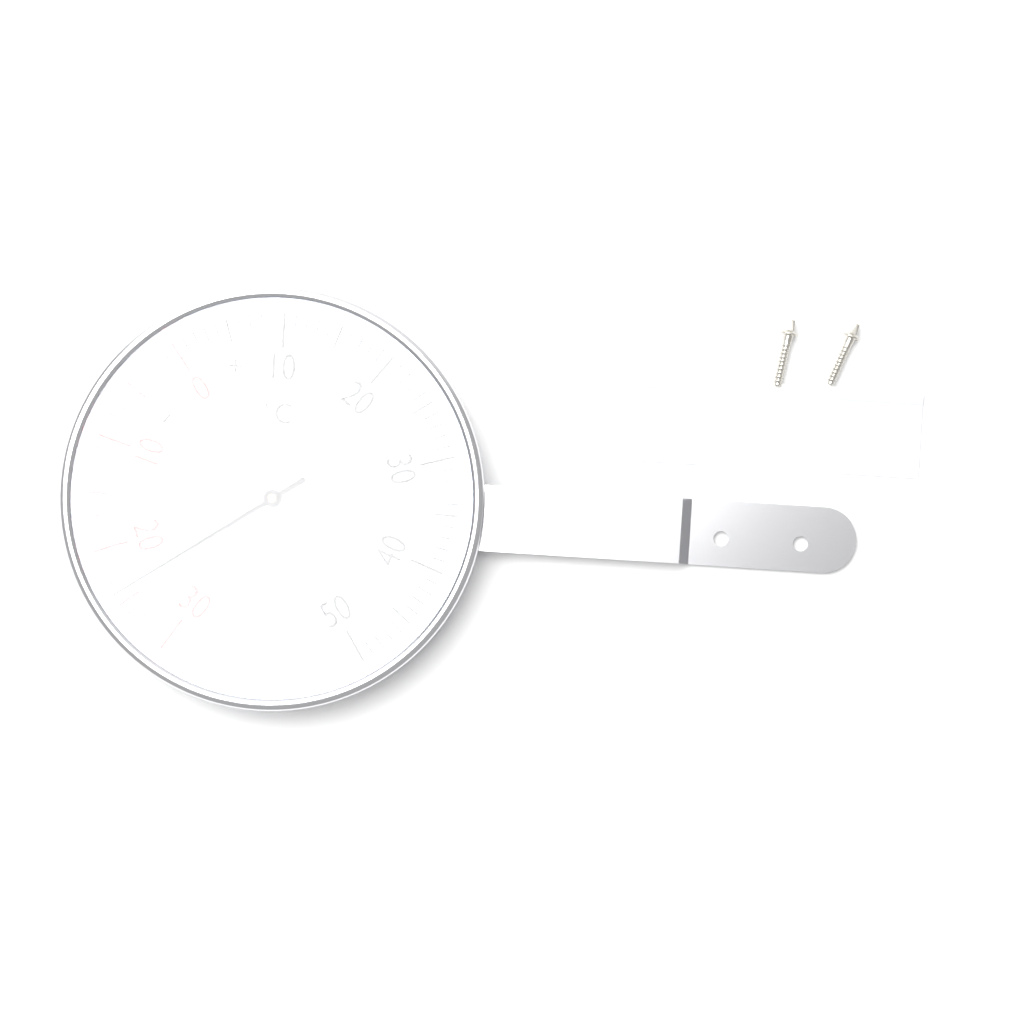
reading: -24 °C
